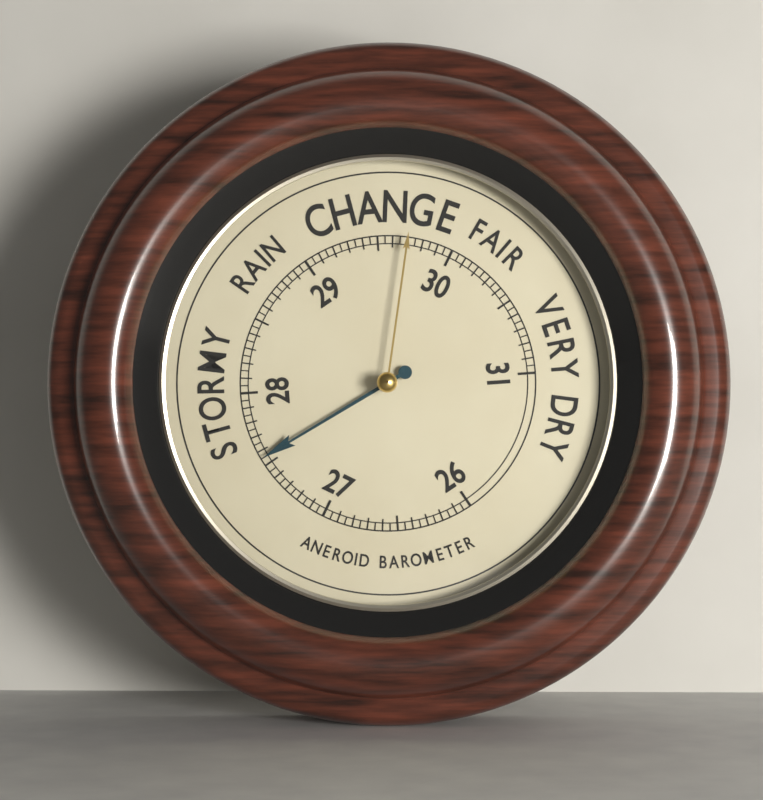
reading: 27.55 (no unit)
